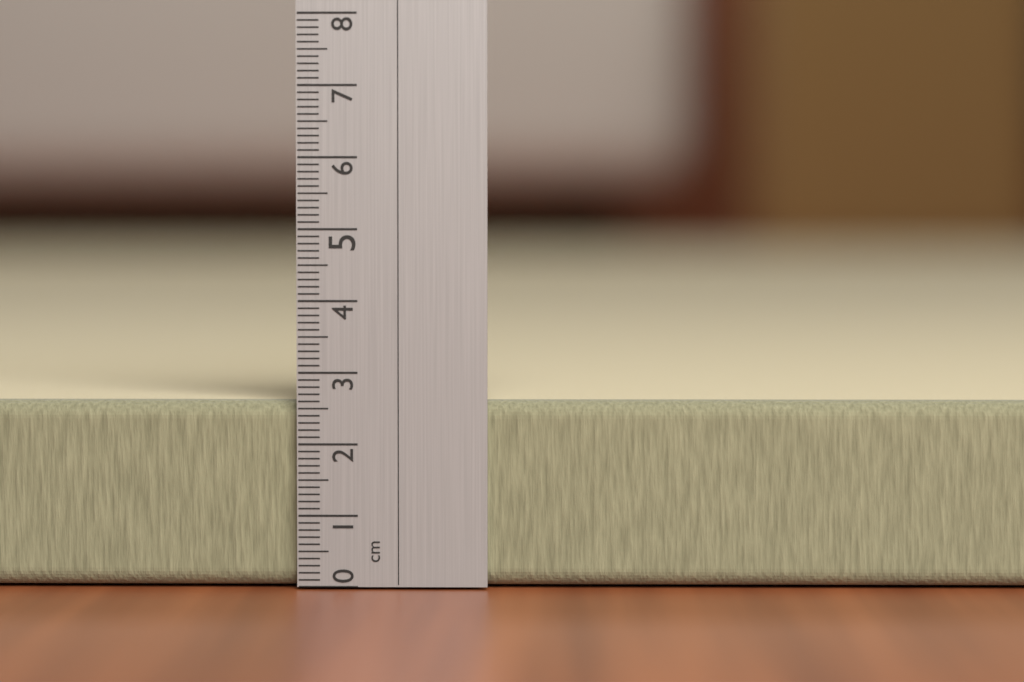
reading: 2.6 cm
